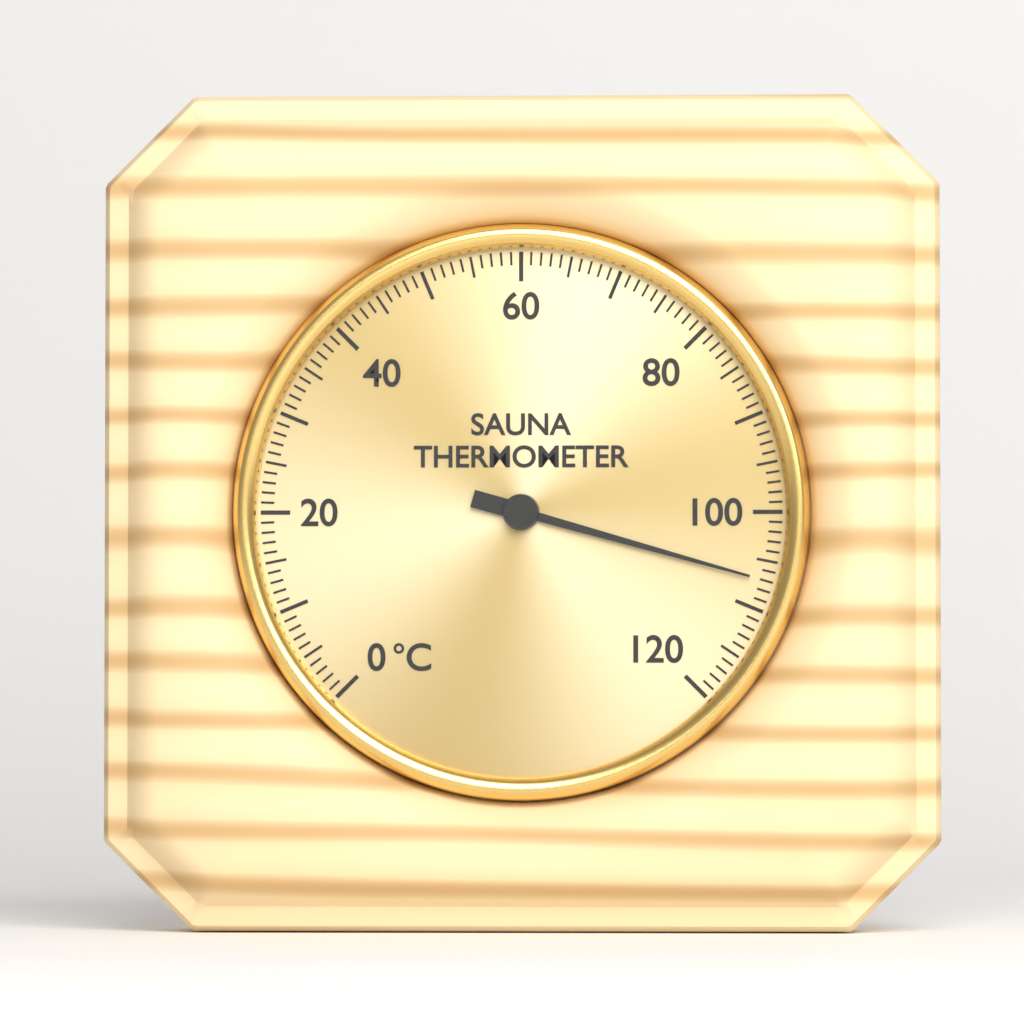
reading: 107 °C
